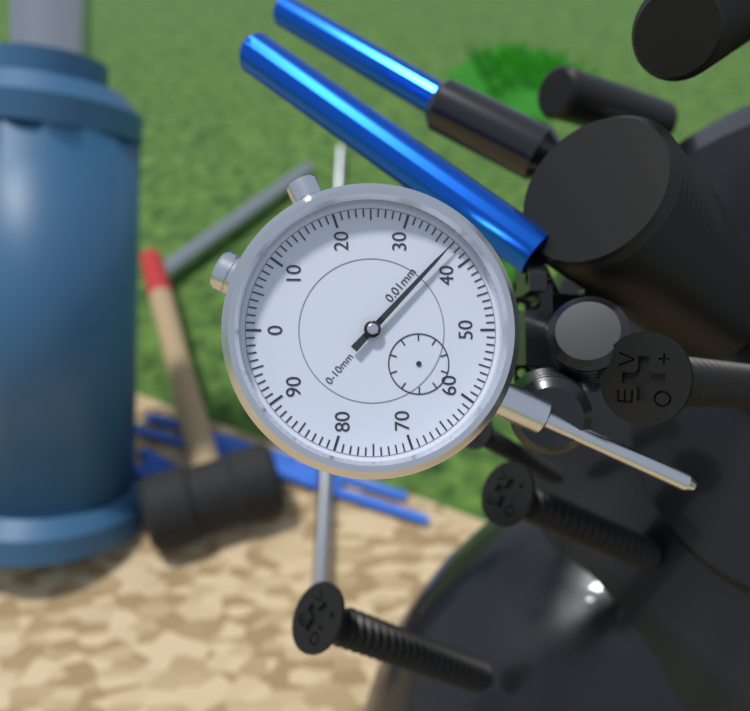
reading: 0.37 mm
